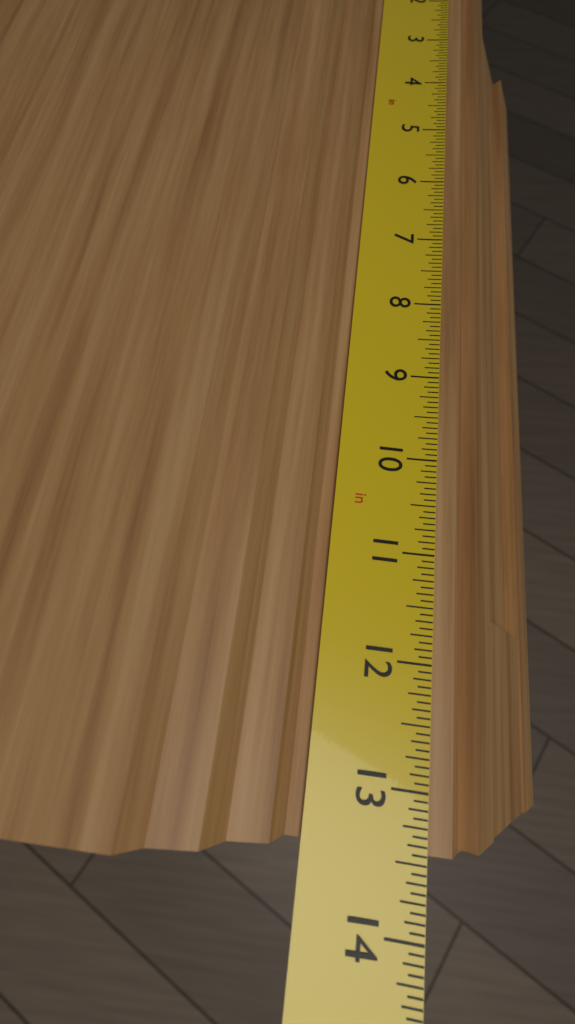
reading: 13.4375 in
